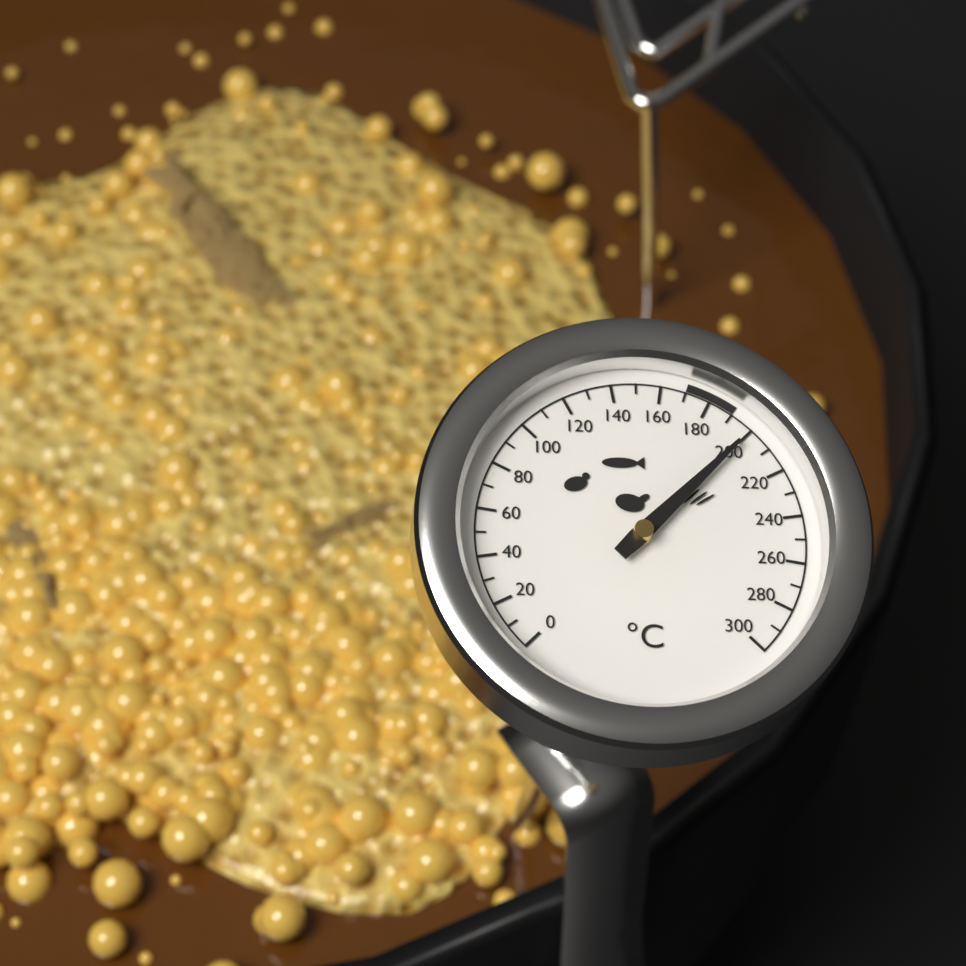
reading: 200 °C
